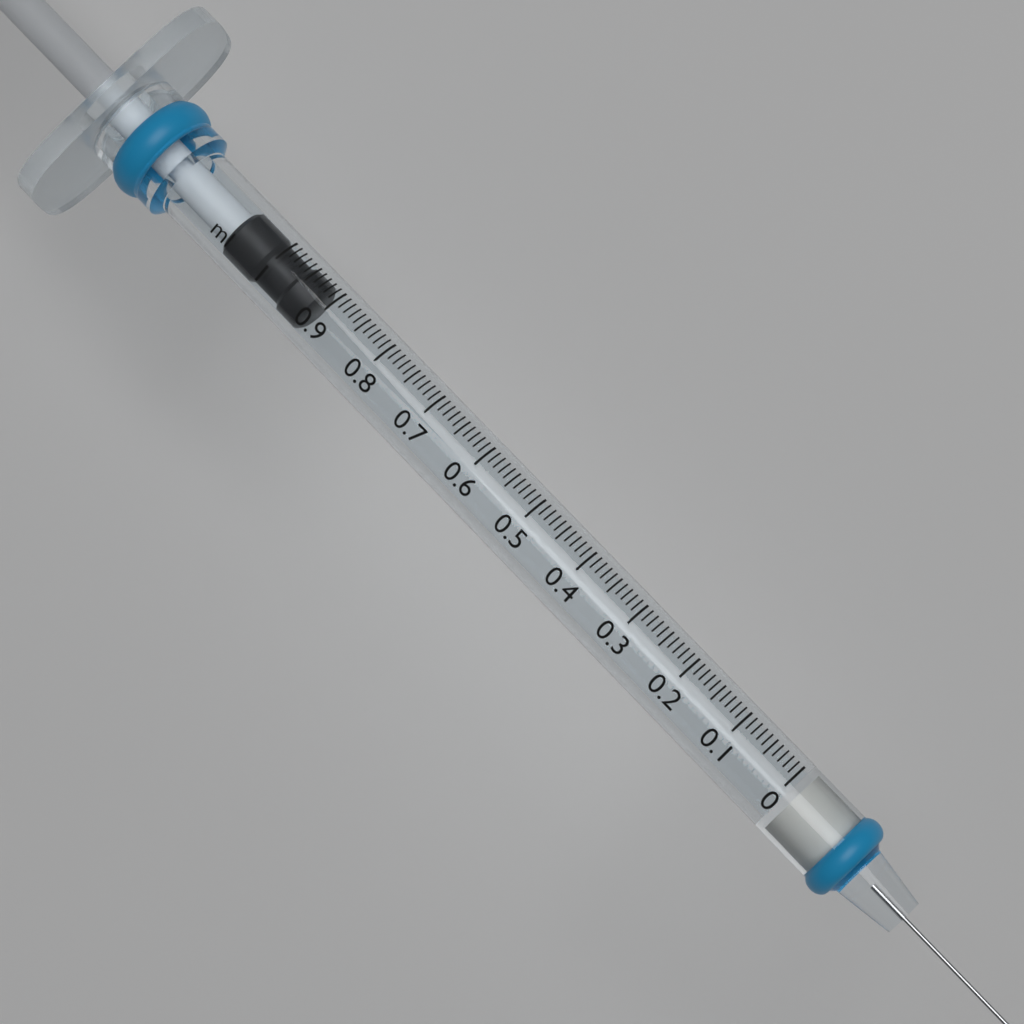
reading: 0.92 ml
